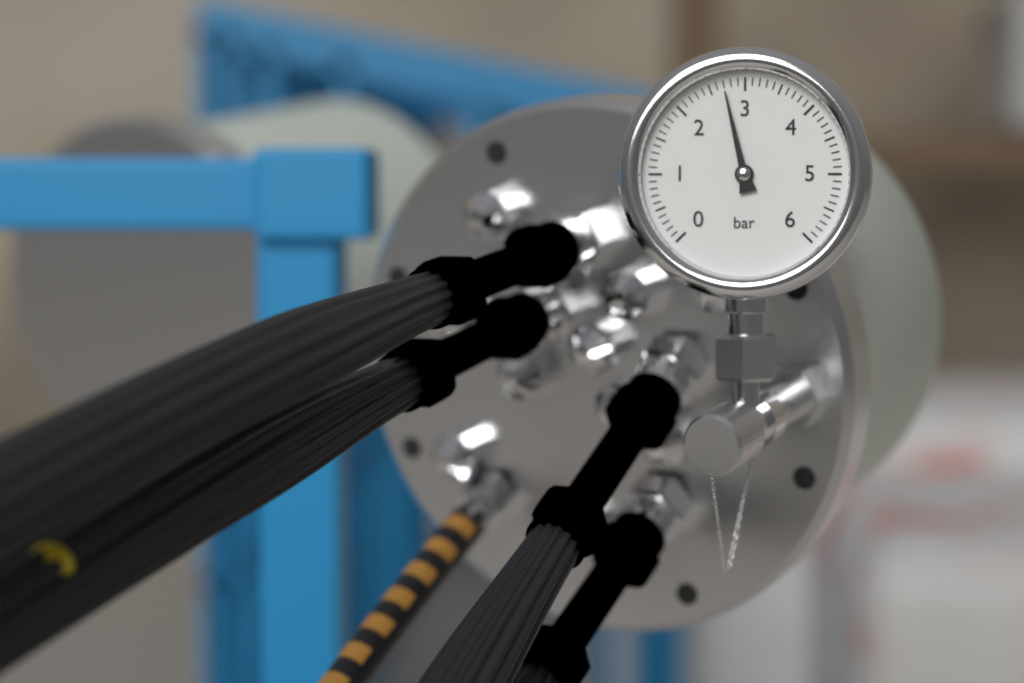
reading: 2.7 bar
